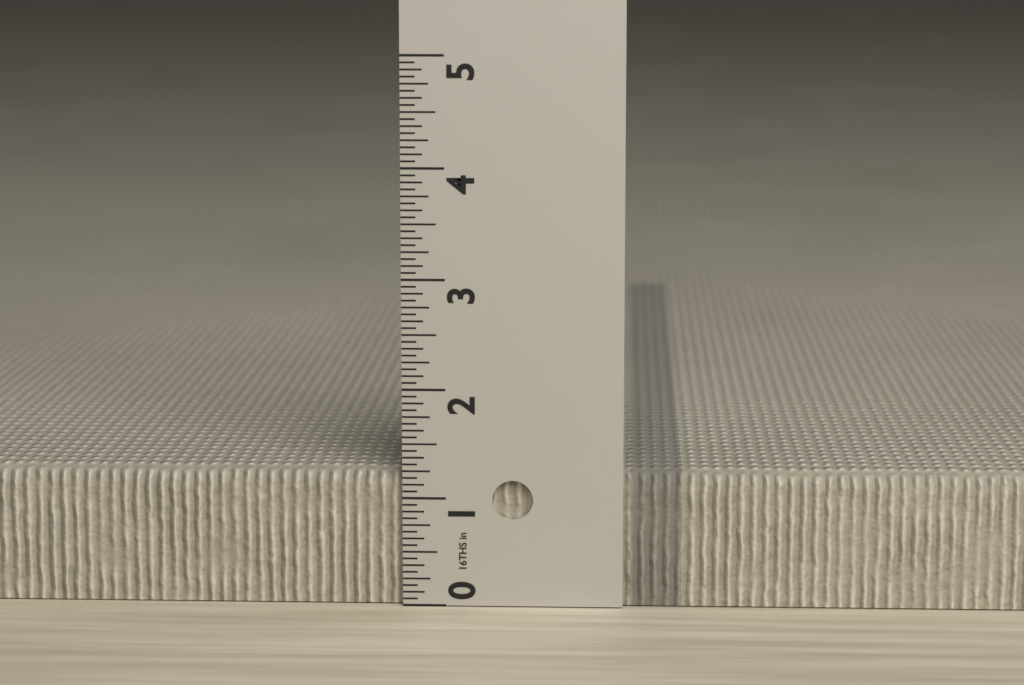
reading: 1.2500 in
